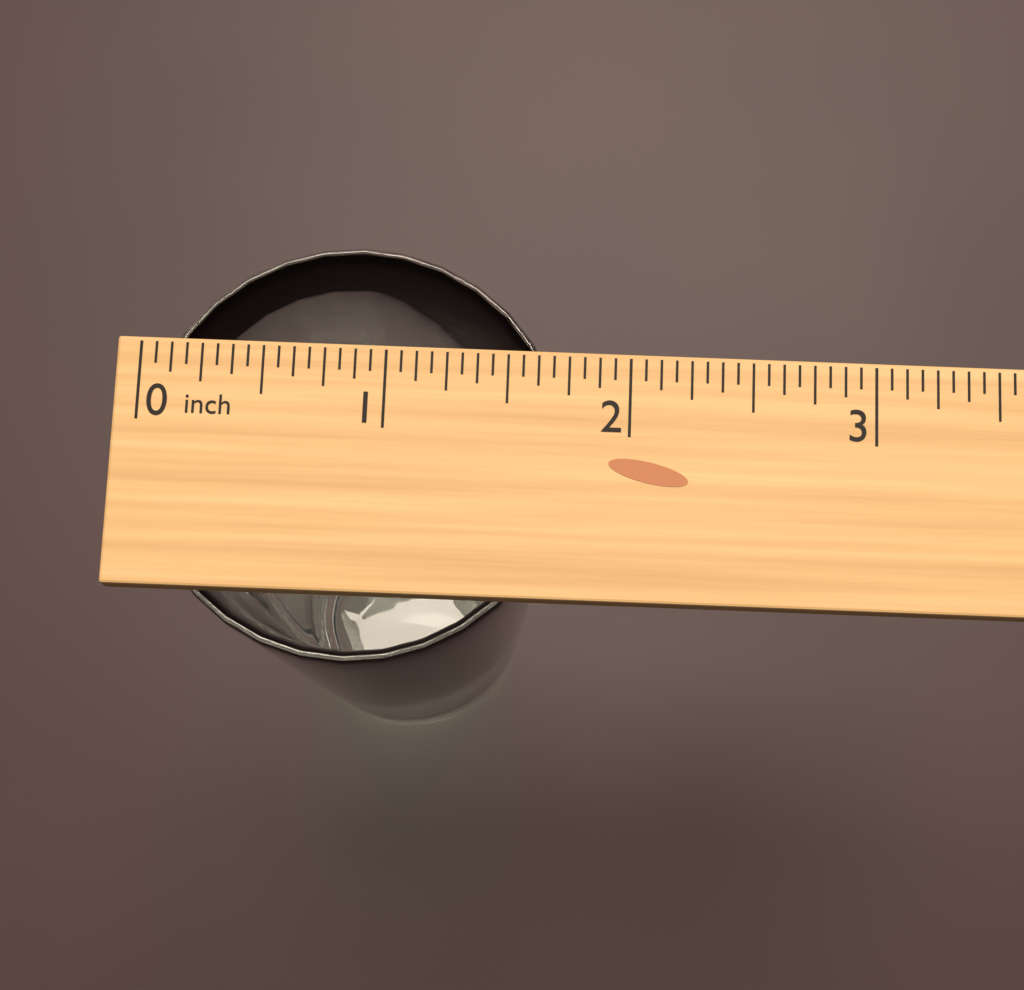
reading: 1.7500 inch
